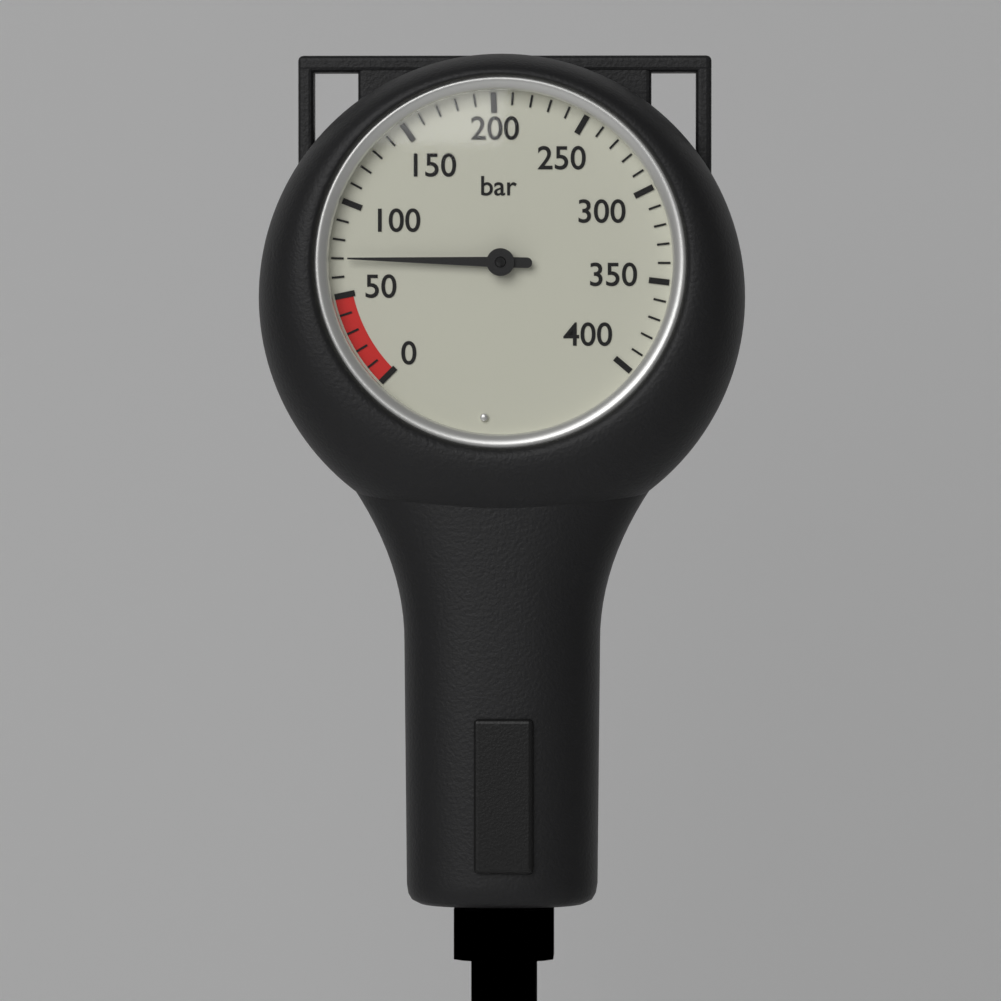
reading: 70 bar
